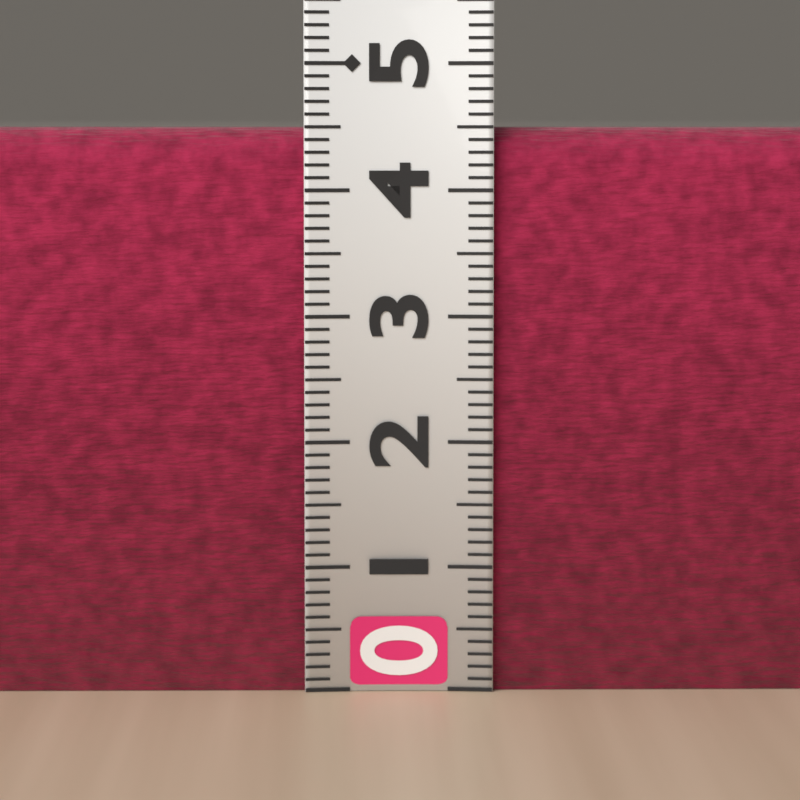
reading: 4.5 (no unit)
